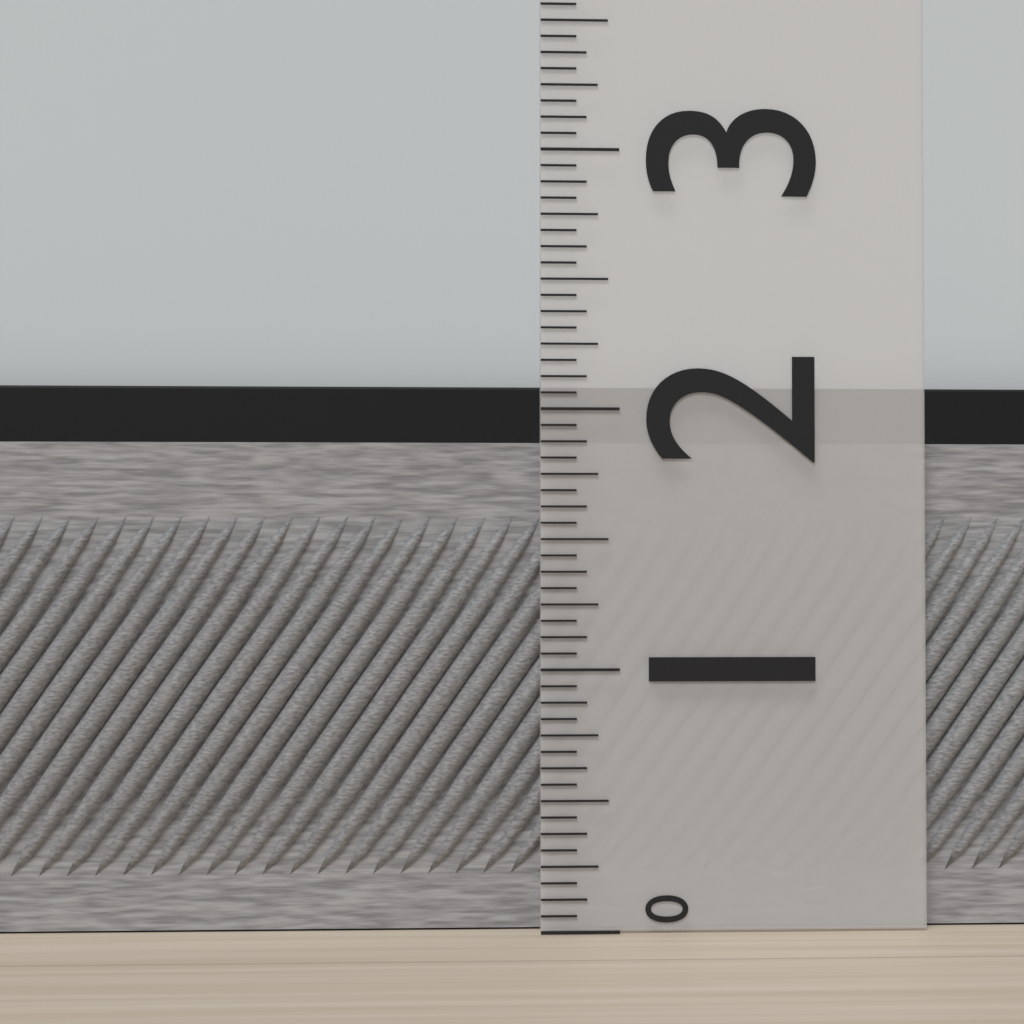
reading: 1.8750 (no unit)
